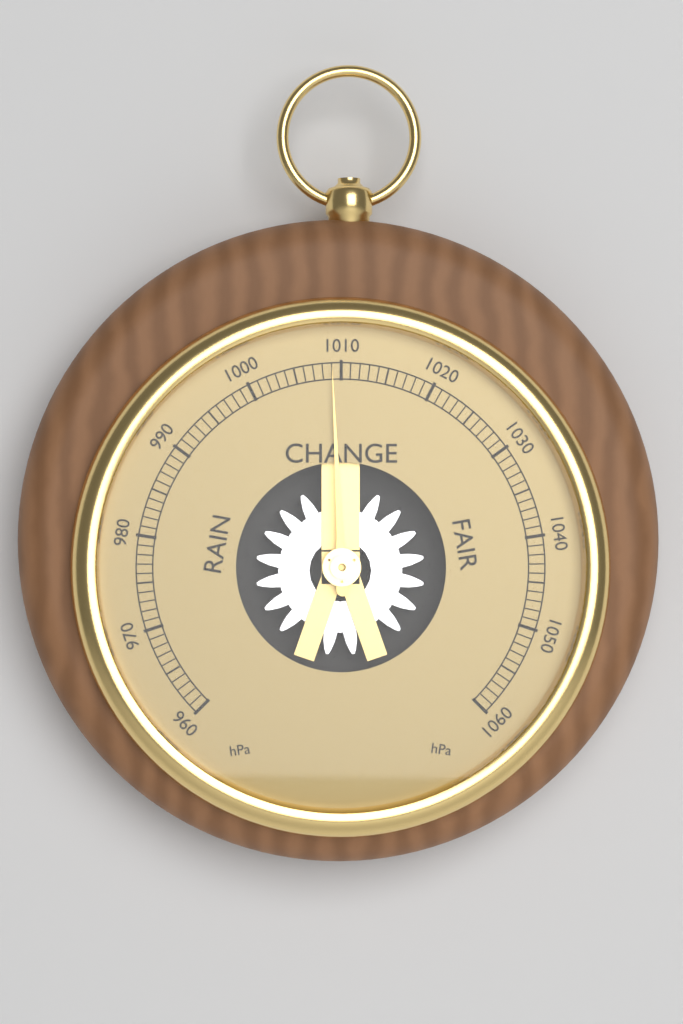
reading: 1009 hPa
